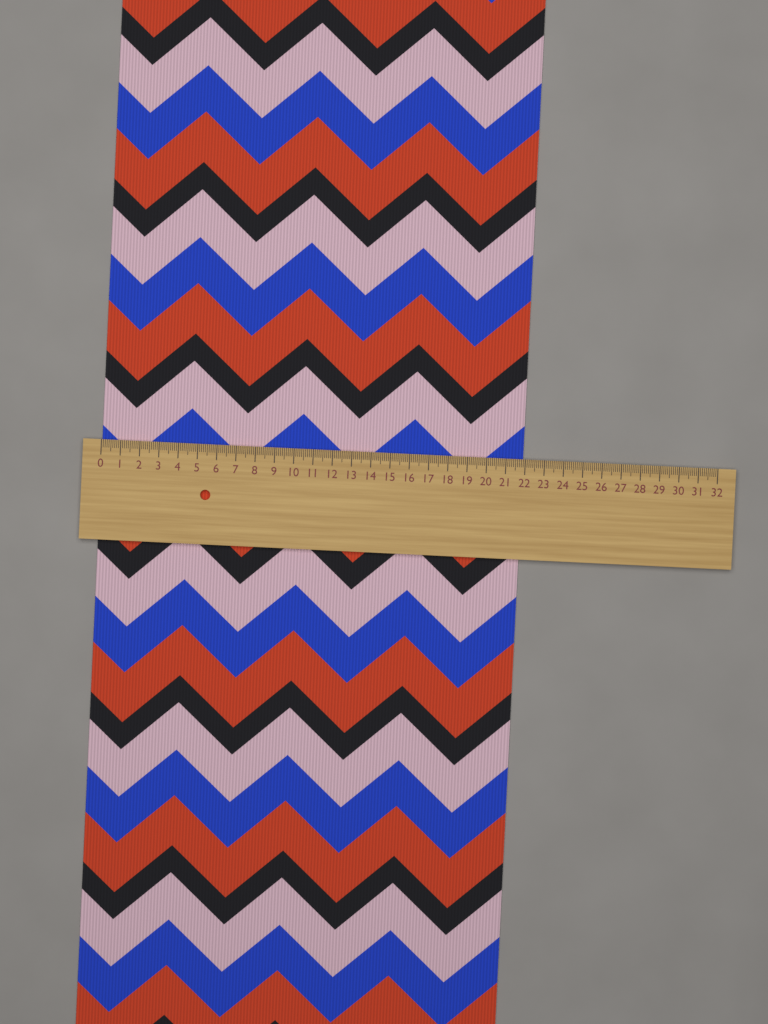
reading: 21.9 (no unit)
